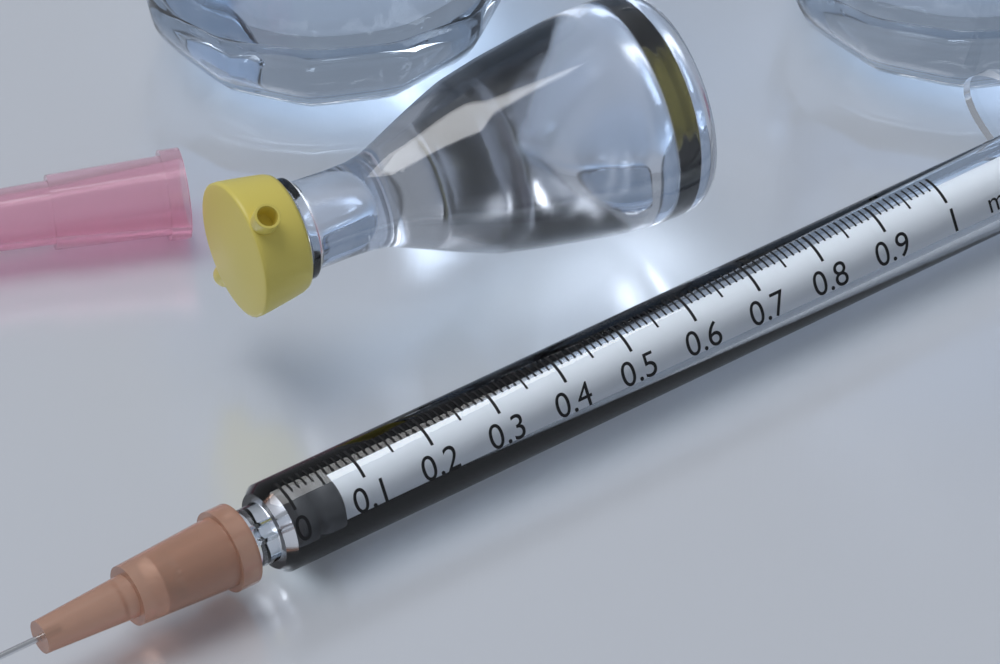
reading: 0.01 ml
